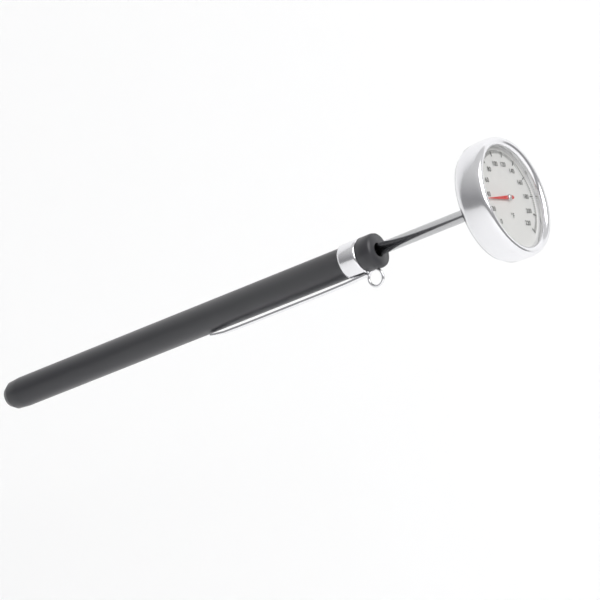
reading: 34 °F
